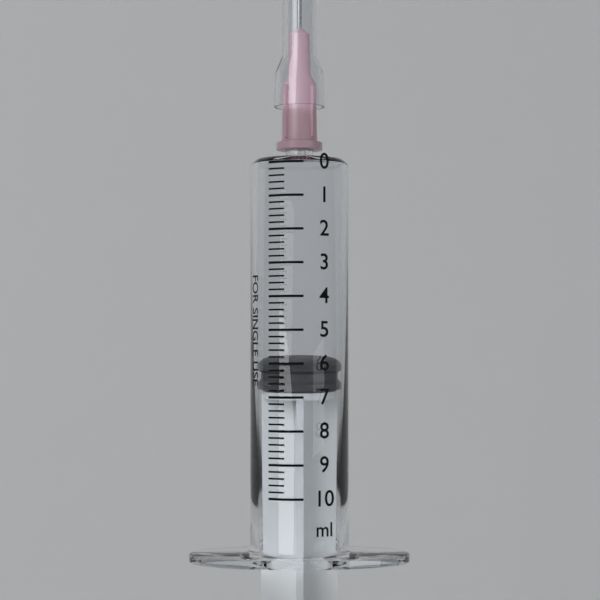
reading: 6.0 ml
